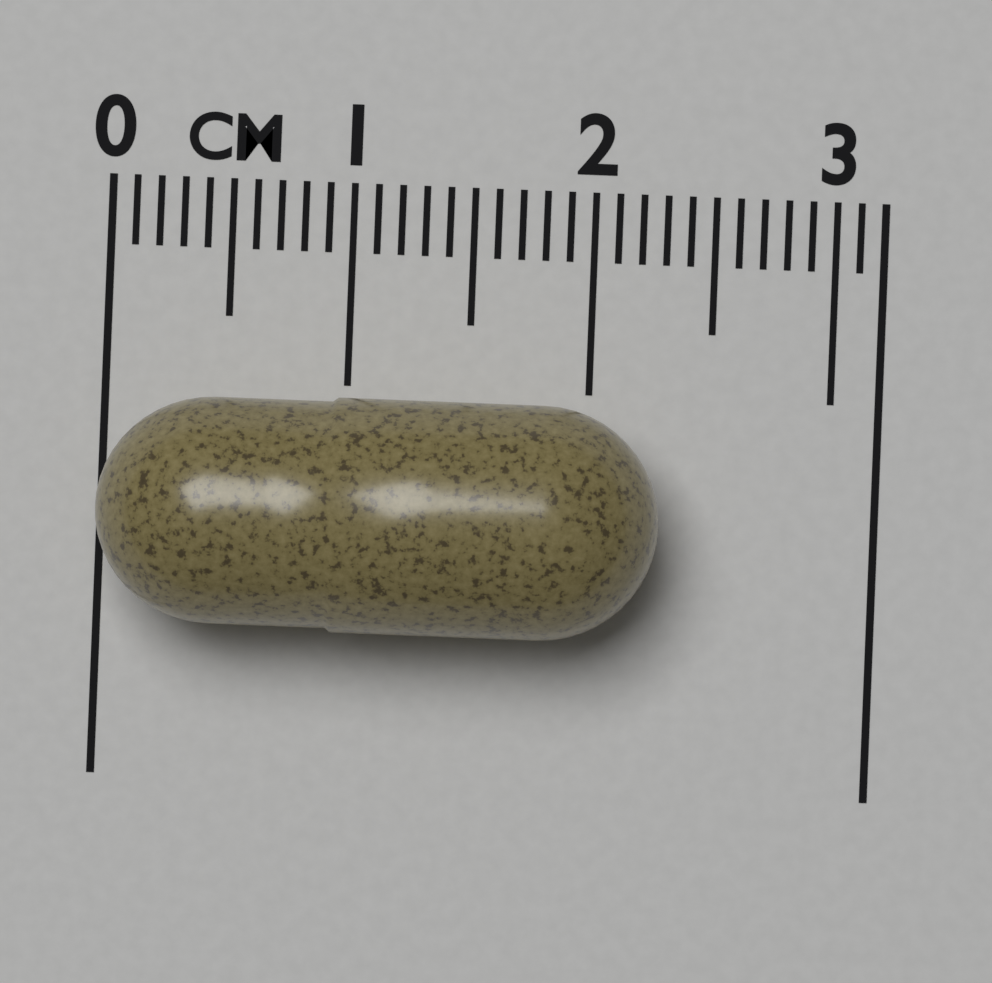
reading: 2.3 cm
